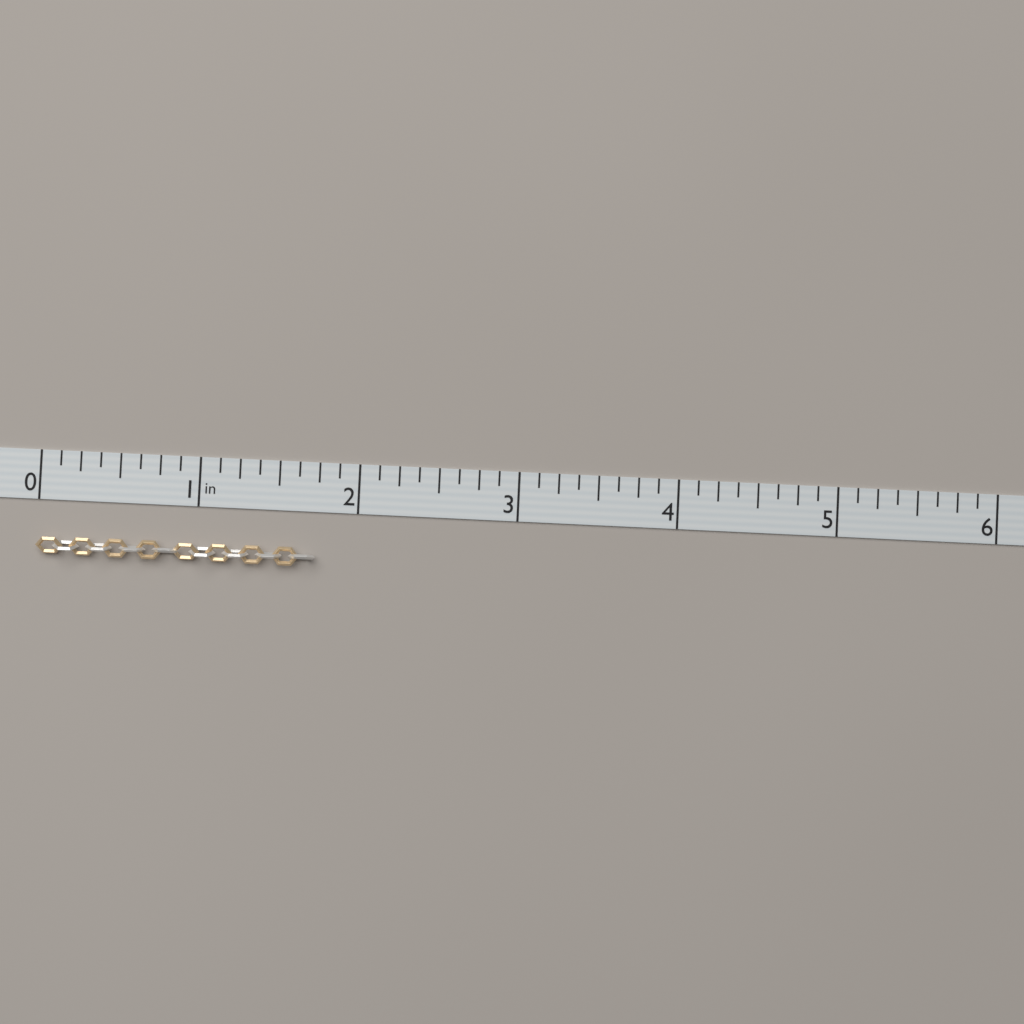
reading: 1.750 in
